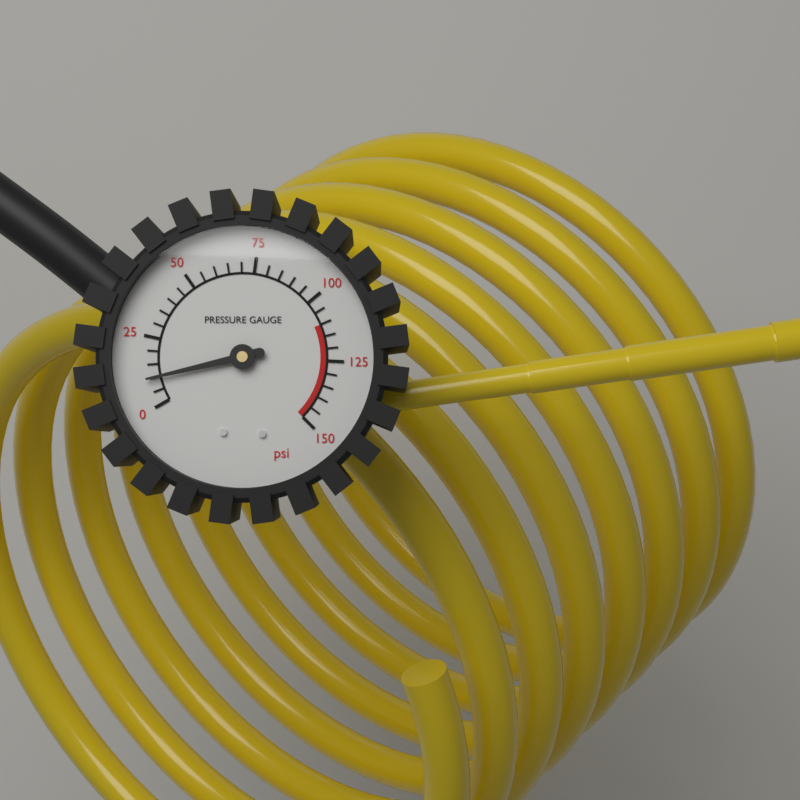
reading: 10 psi
